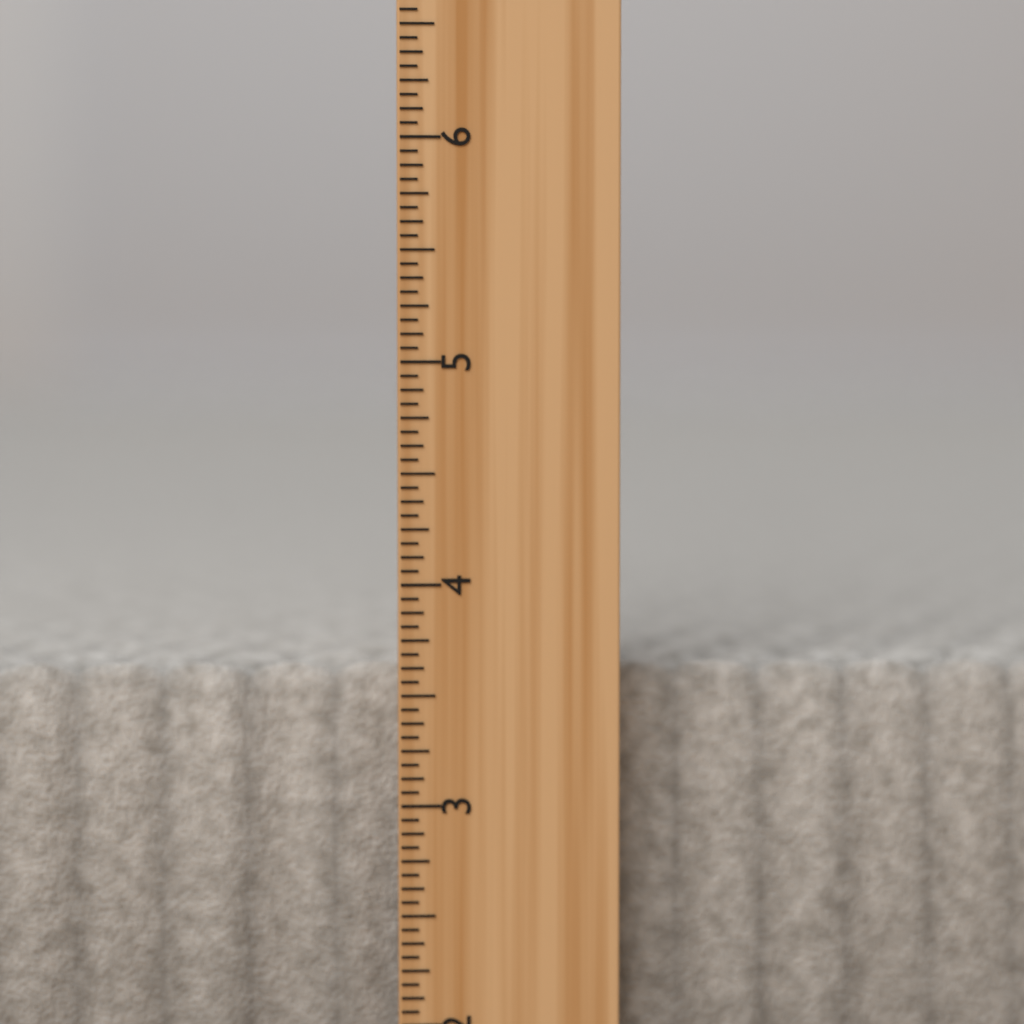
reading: 3.6250 inch
